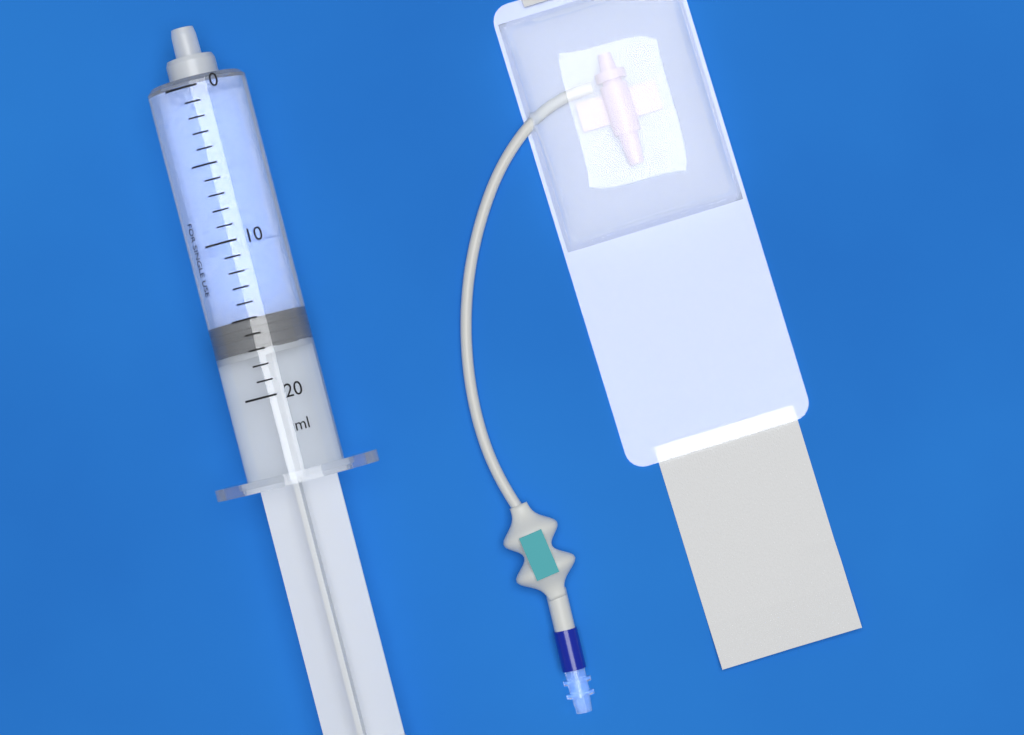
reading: 15 ml
